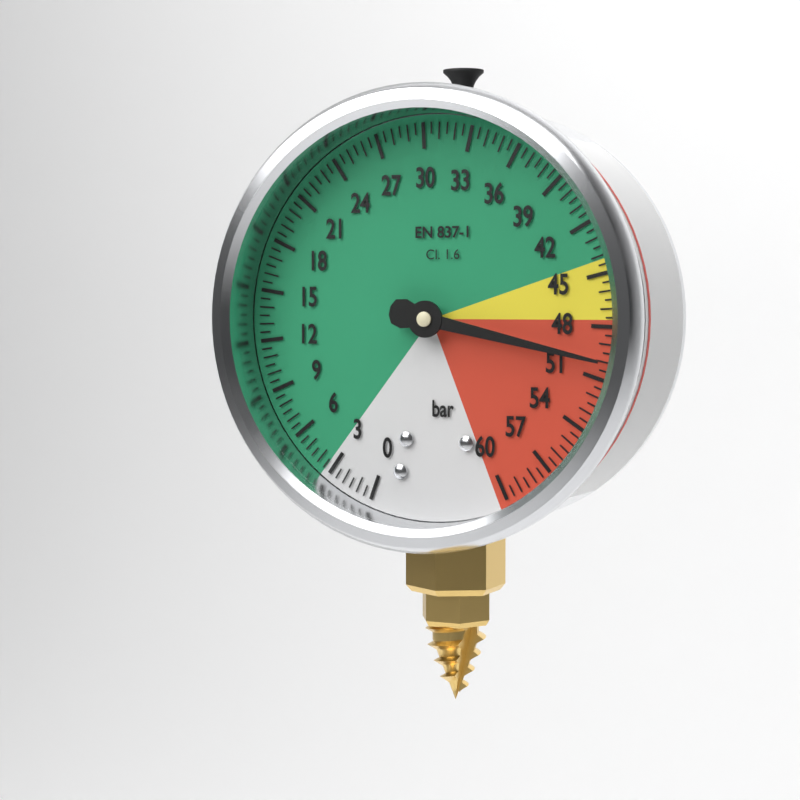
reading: 50.0 bar
